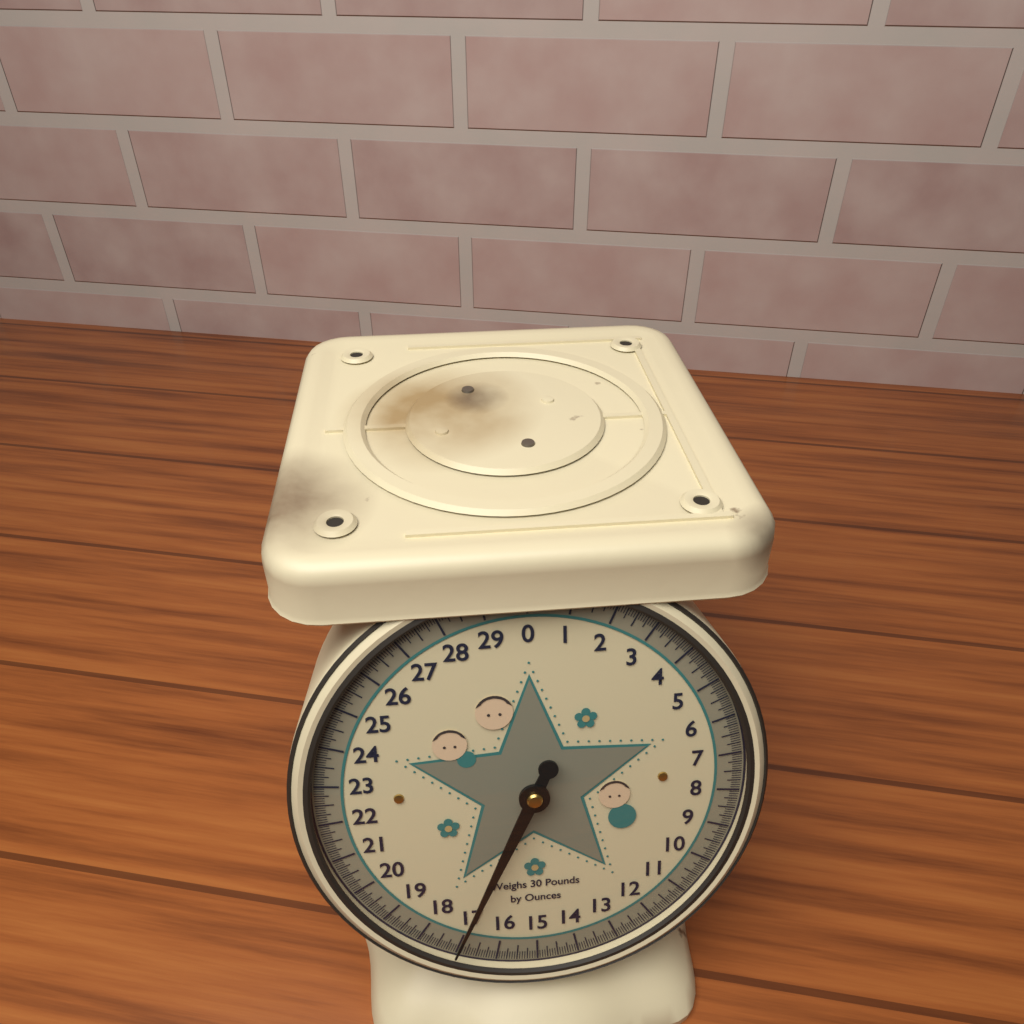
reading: 17.0625 lb
